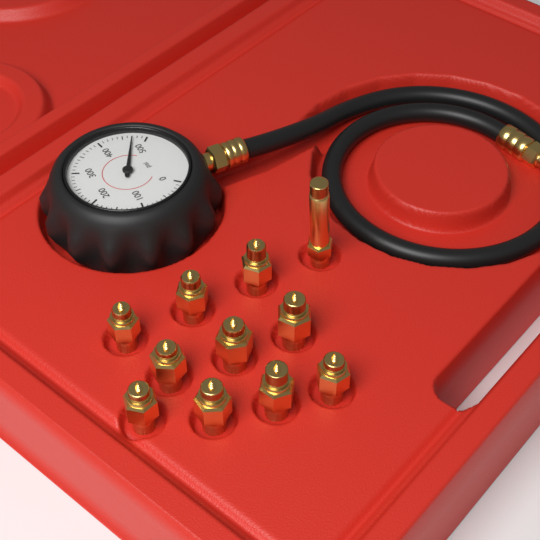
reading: 470 psi
